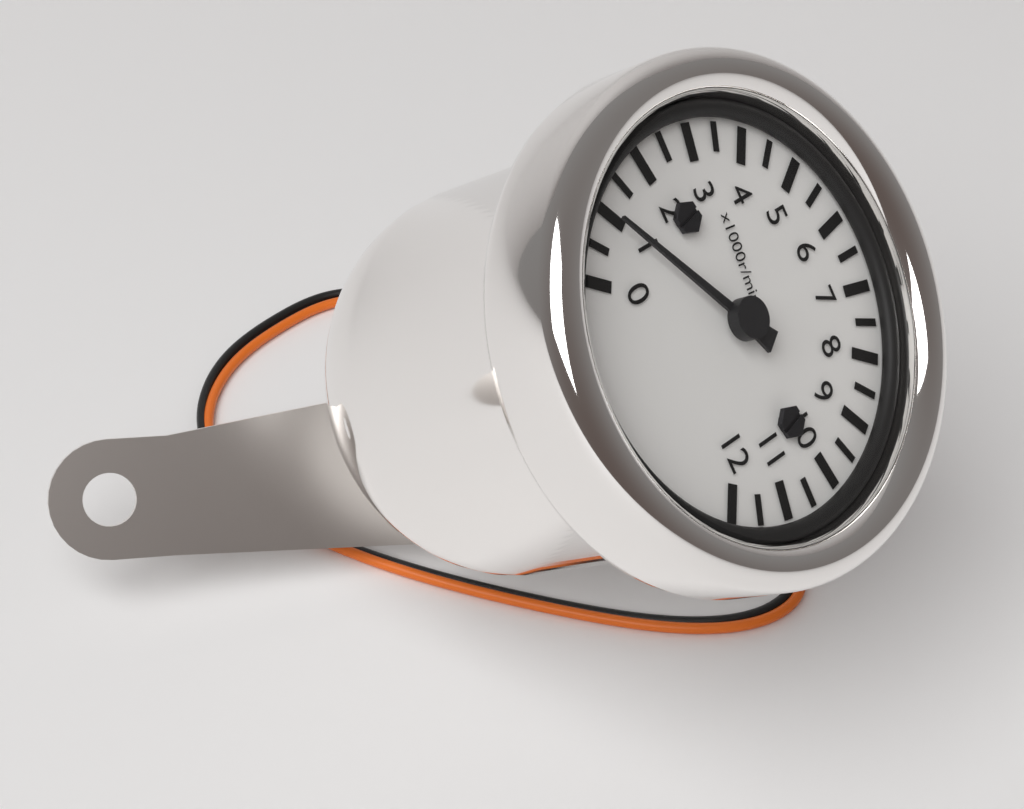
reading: 1000 r/min
